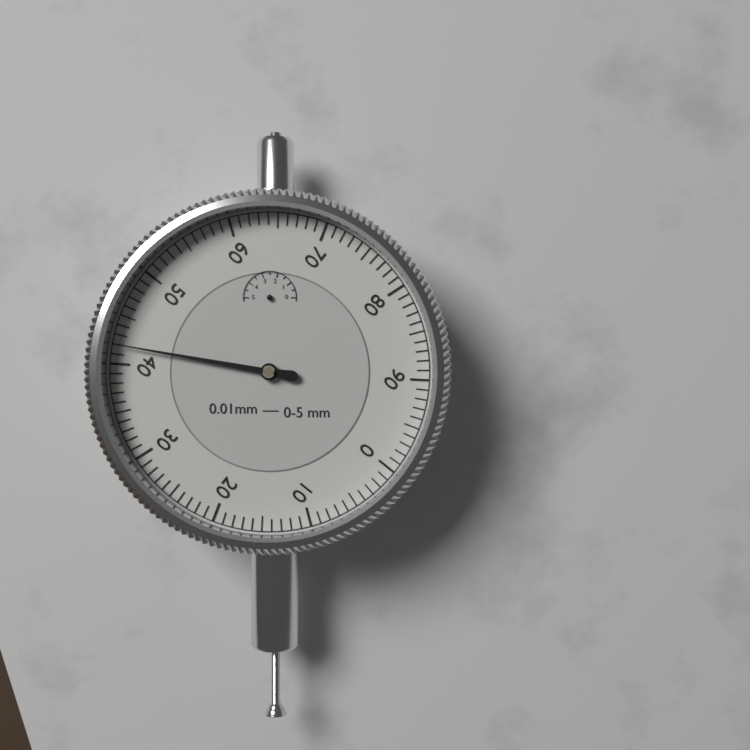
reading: 0.42 mm
